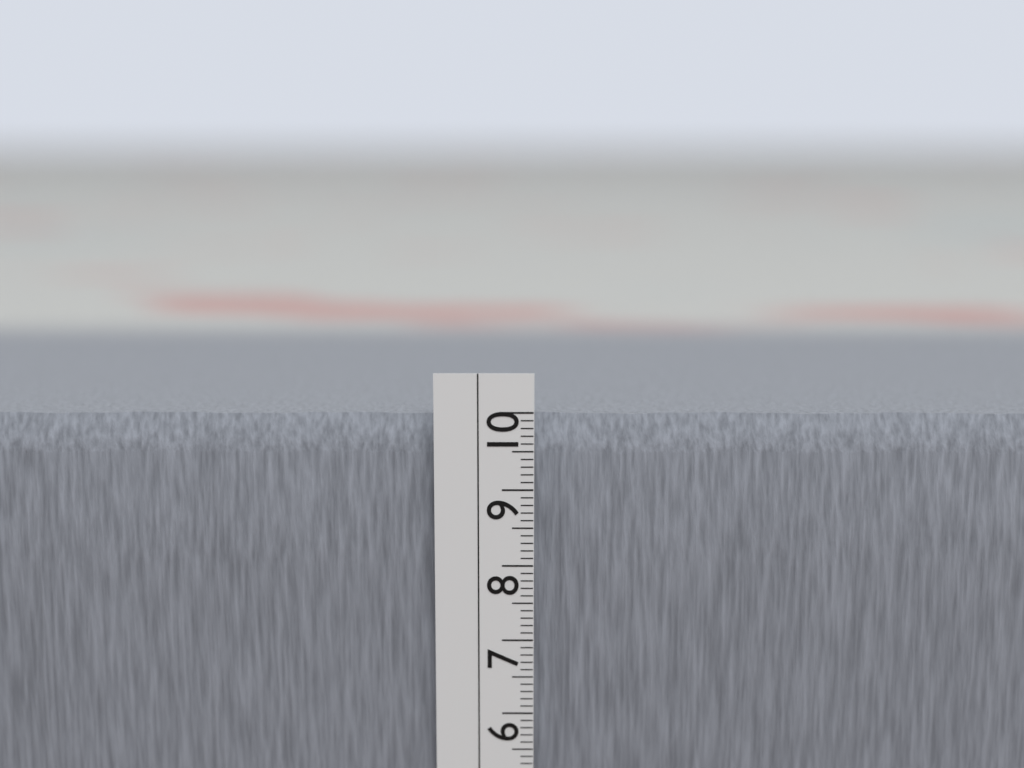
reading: 9.9 cm
